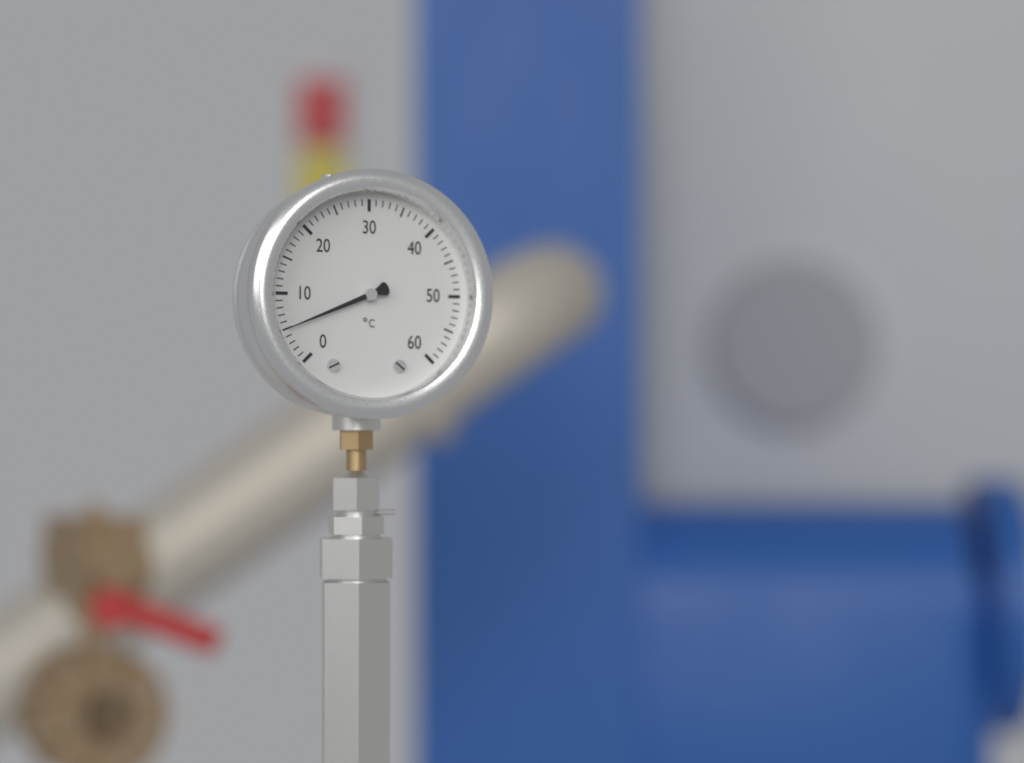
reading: 5 °C
